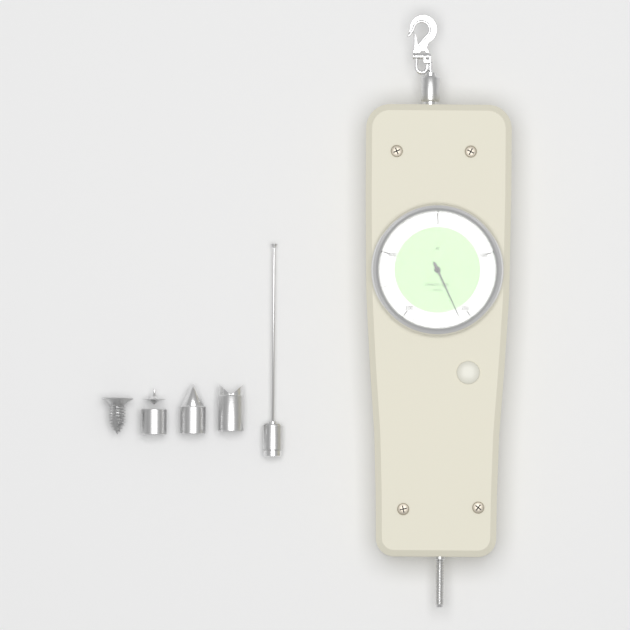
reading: 215 N
